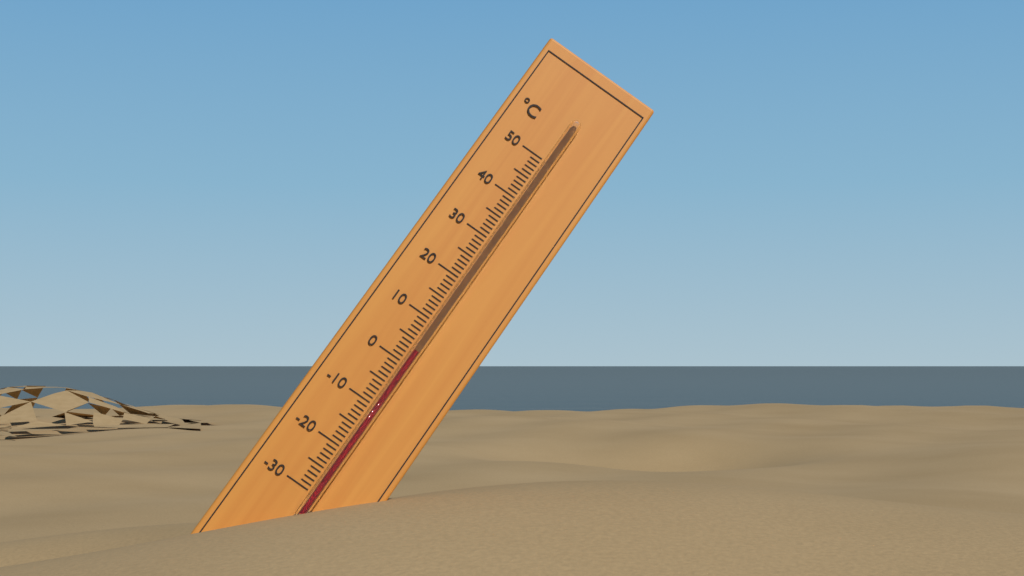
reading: 3 °C
